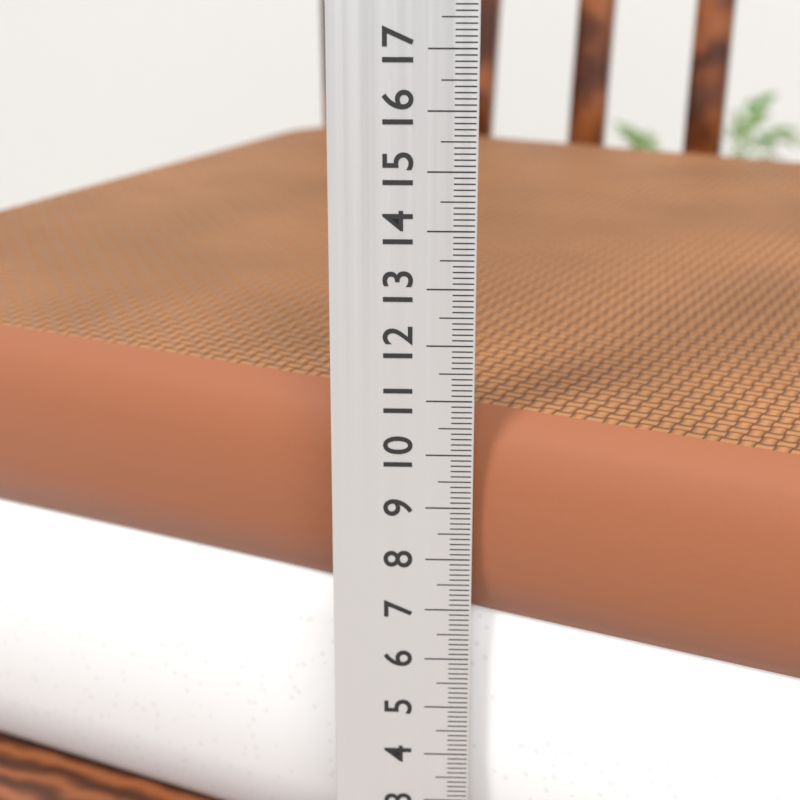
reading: 10.6 cm
